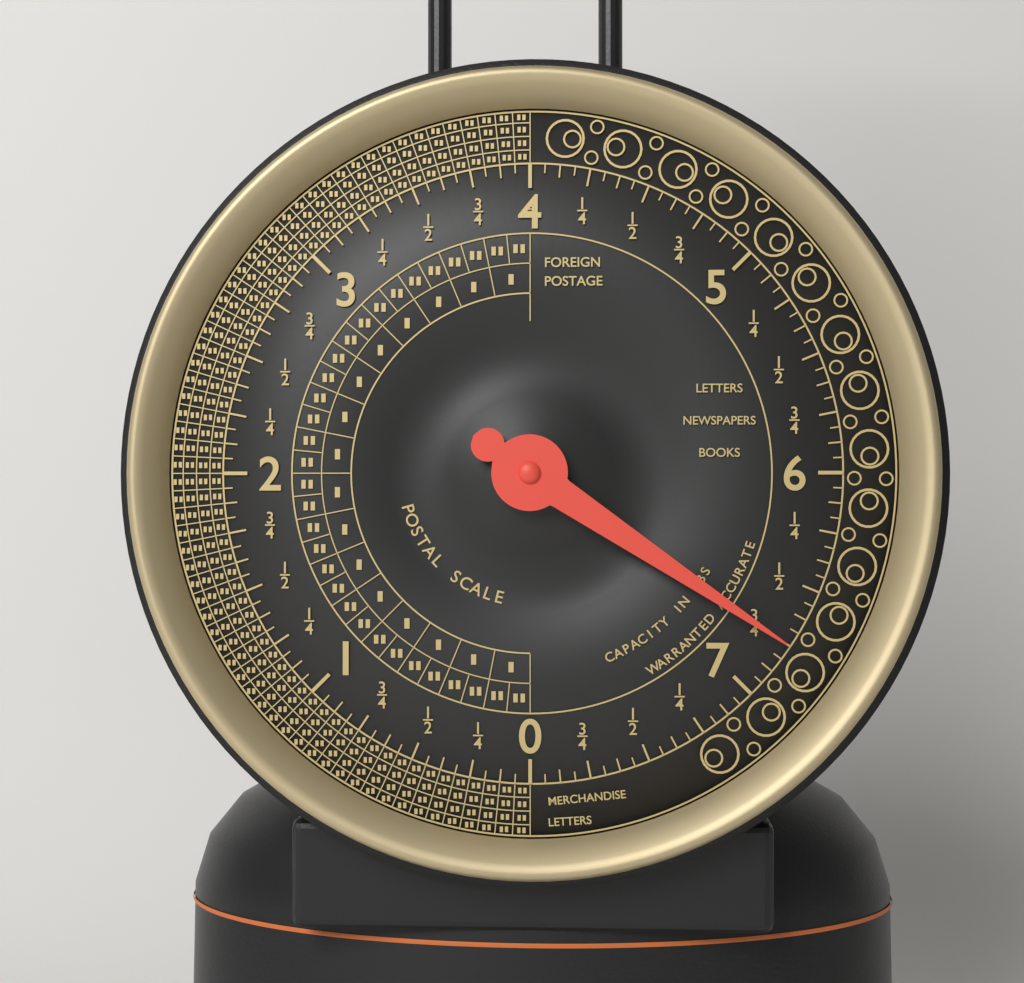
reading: 6.7500 lbs
